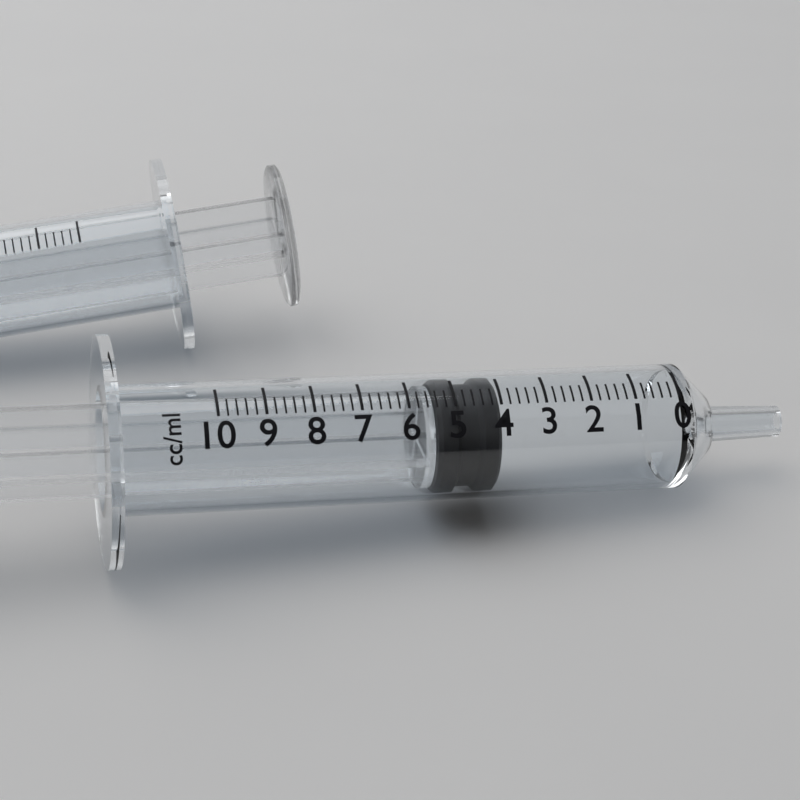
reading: 4.0 ml
